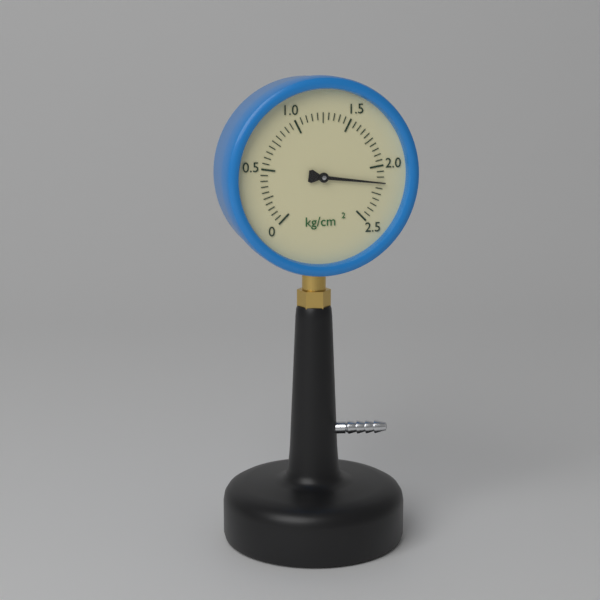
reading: 2.15 kg/cm²
